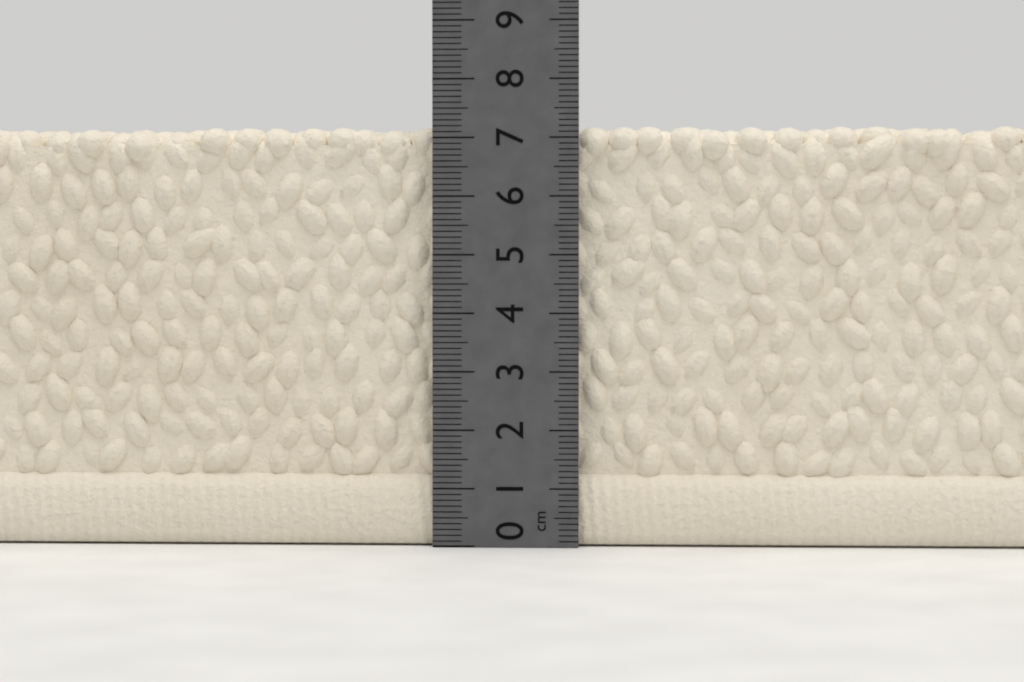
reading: 7.2 cm
